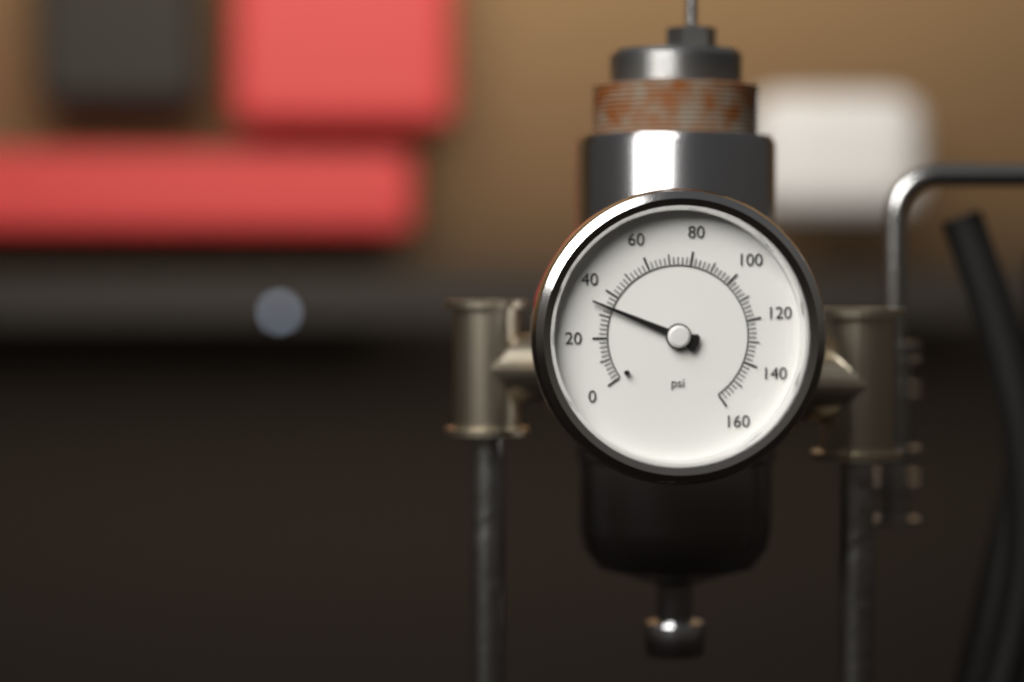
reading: 34 psi
